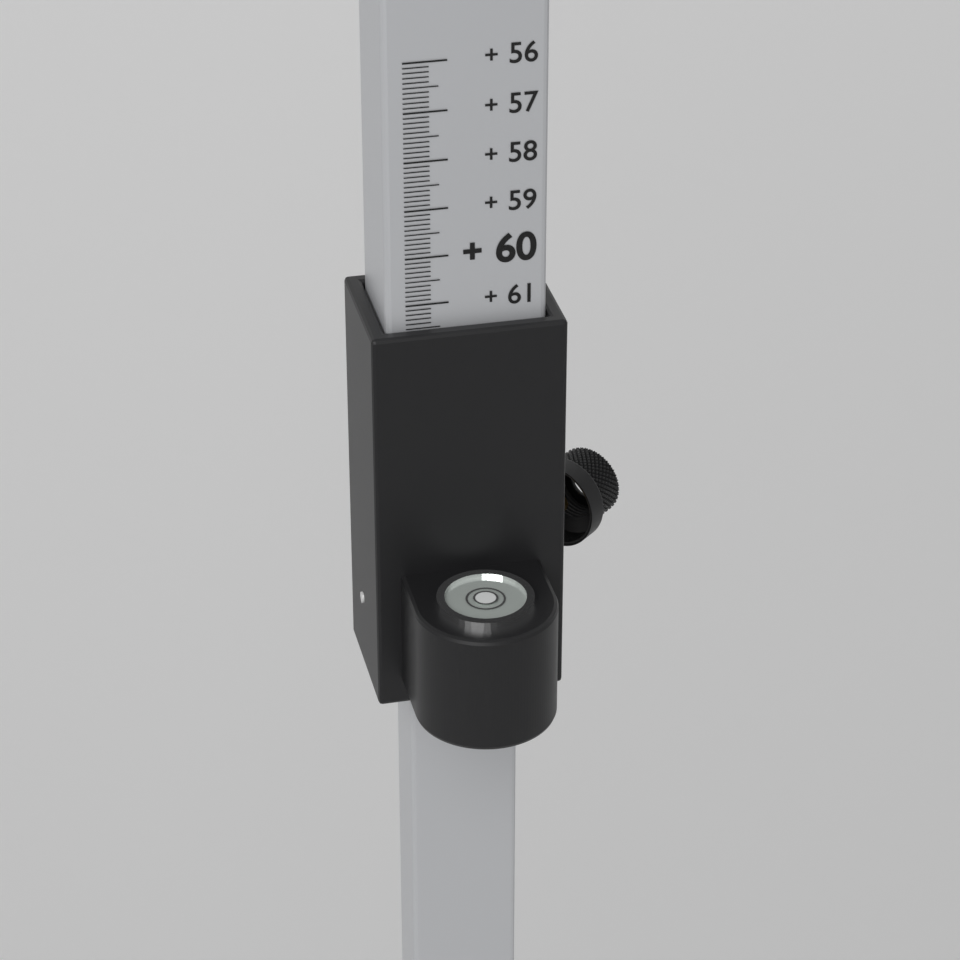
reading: 61.5 (no unit)
